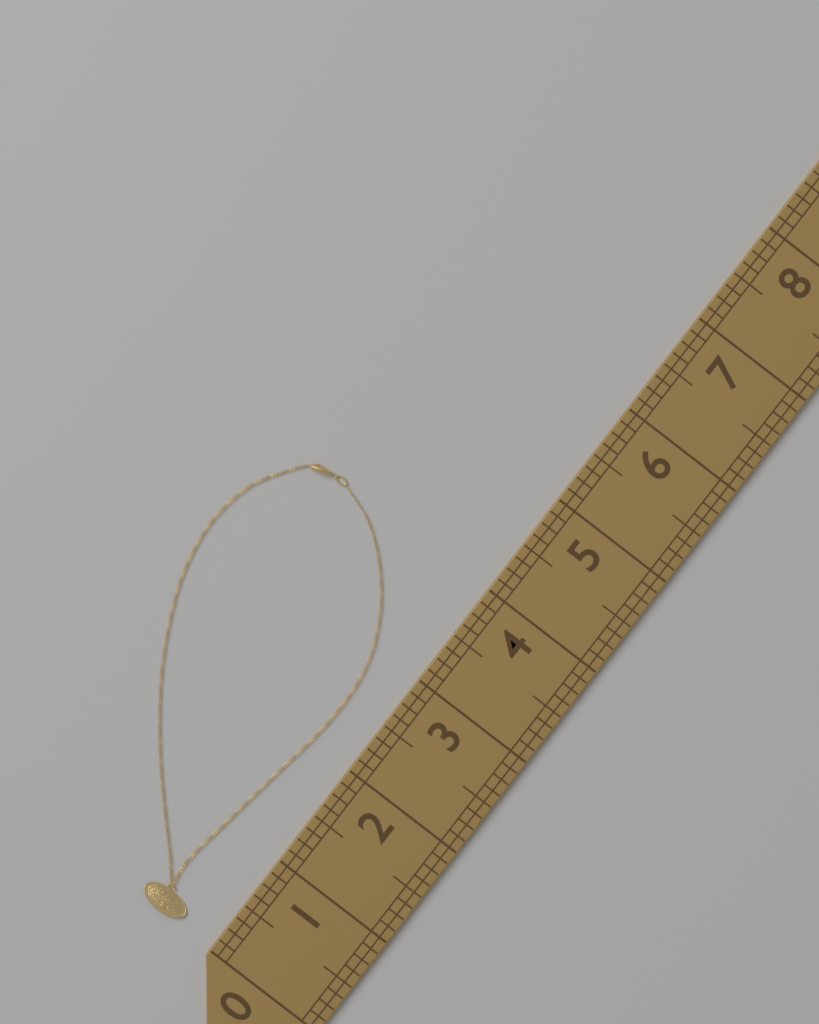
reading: 4.000 (no unit)
